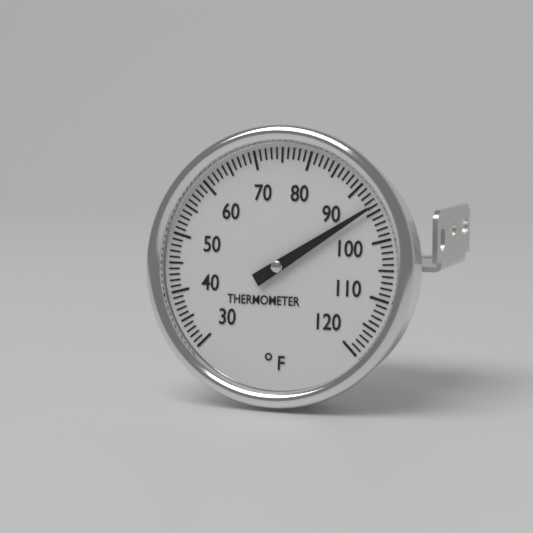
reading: 94 °F
